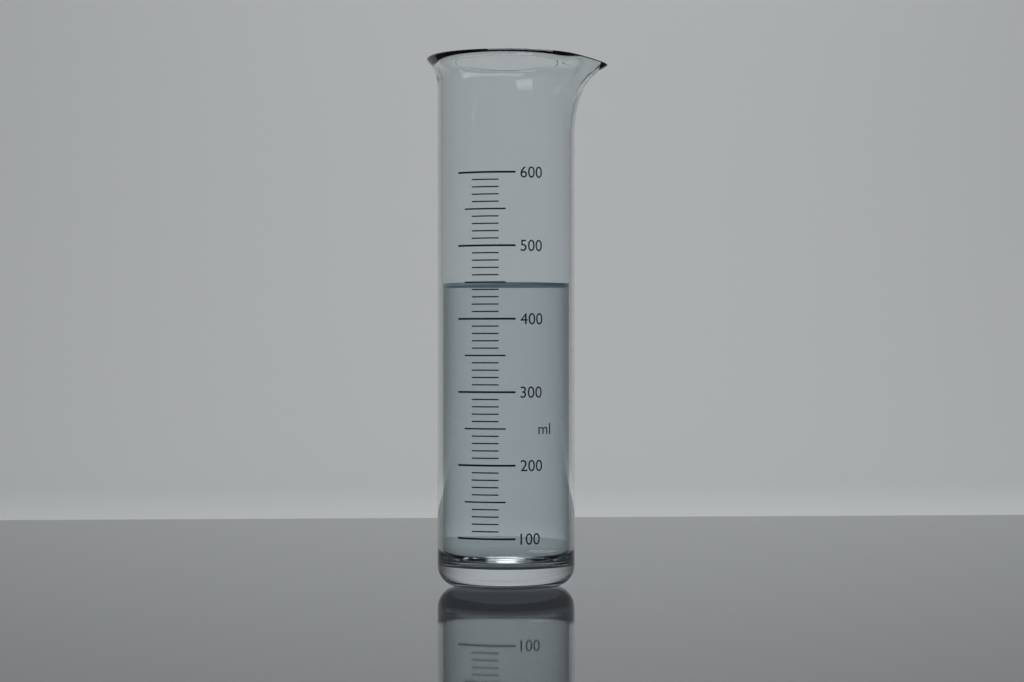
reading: 450 ml
